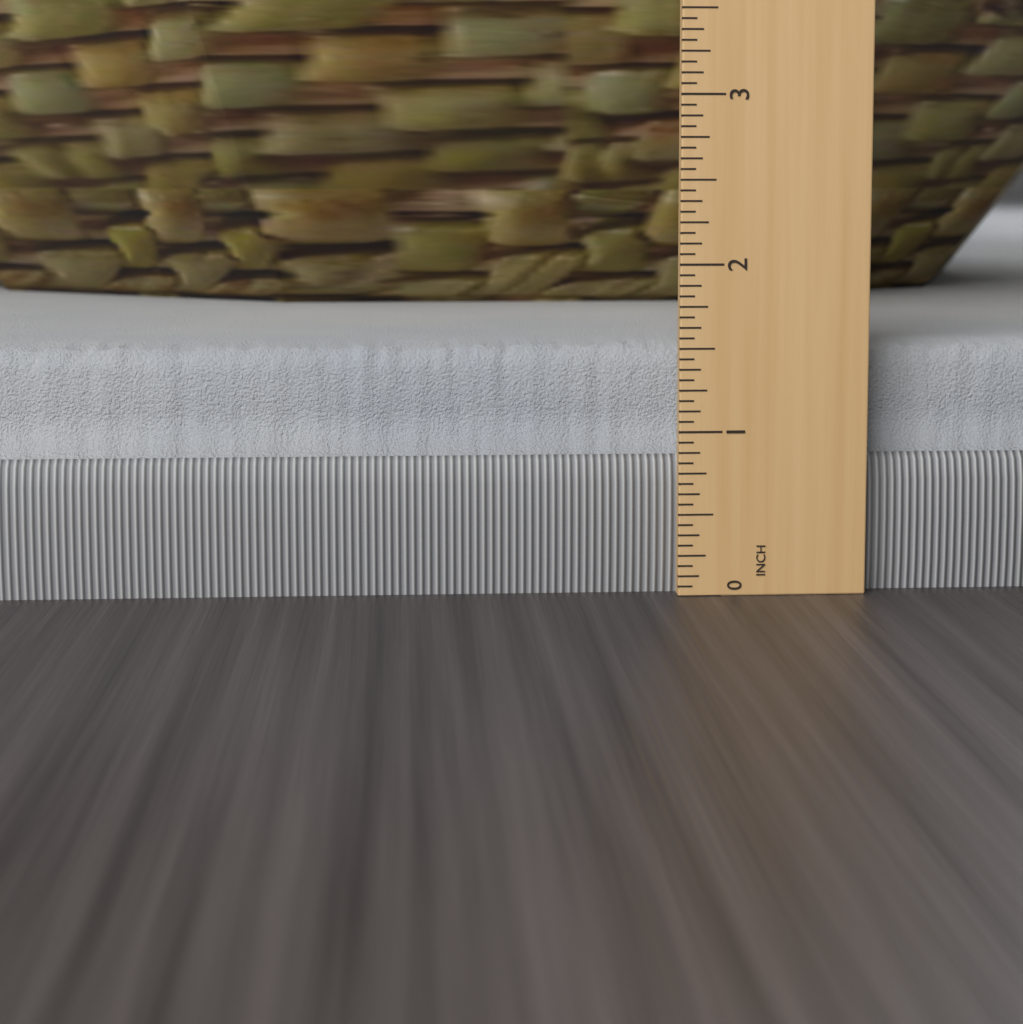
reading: 1.5000 in
